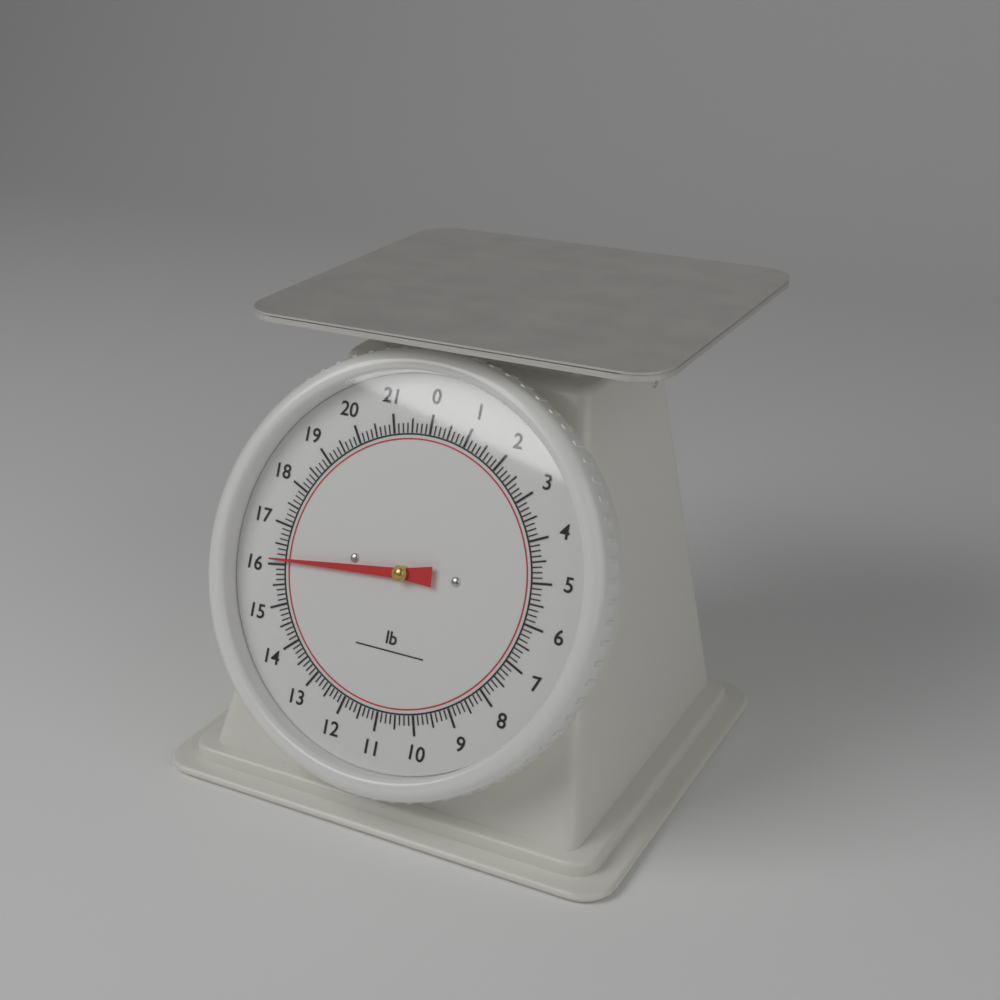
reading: 16.125 lb
